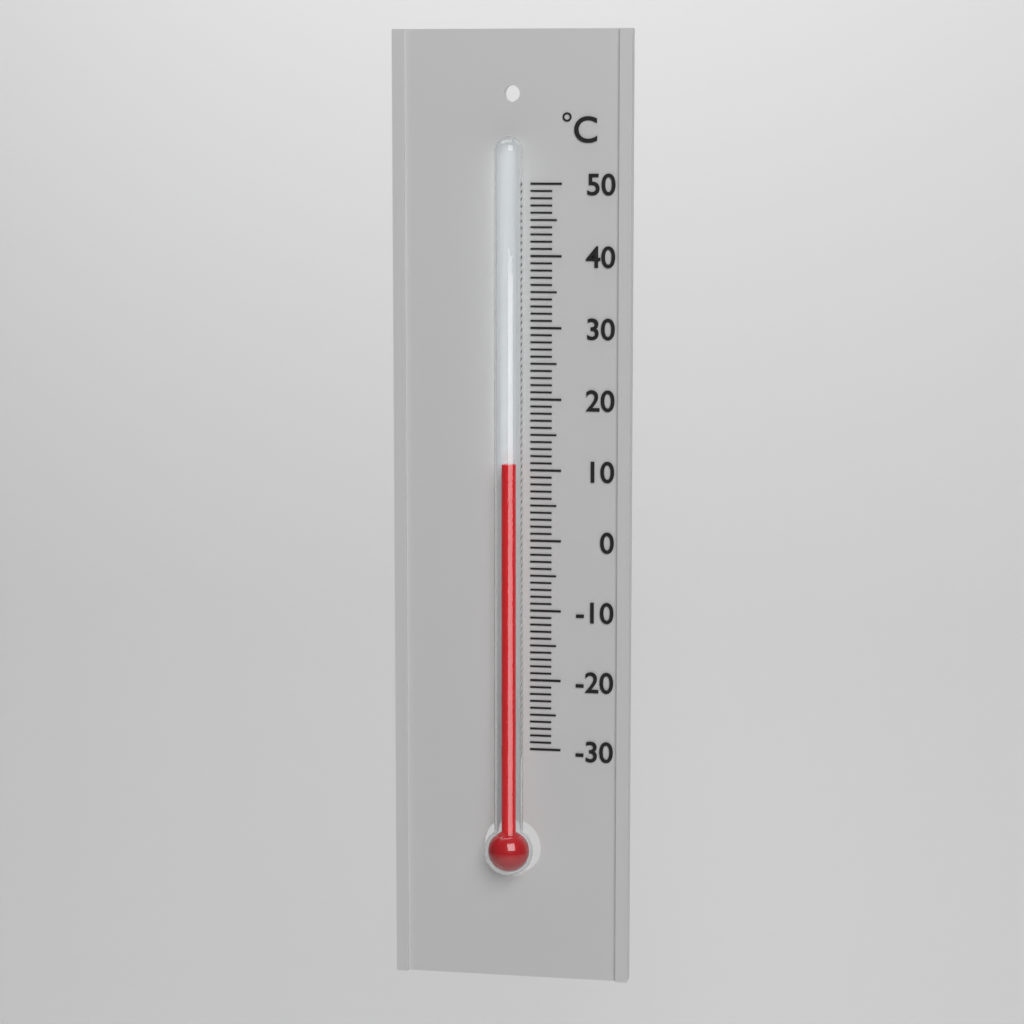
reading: 11 °C
